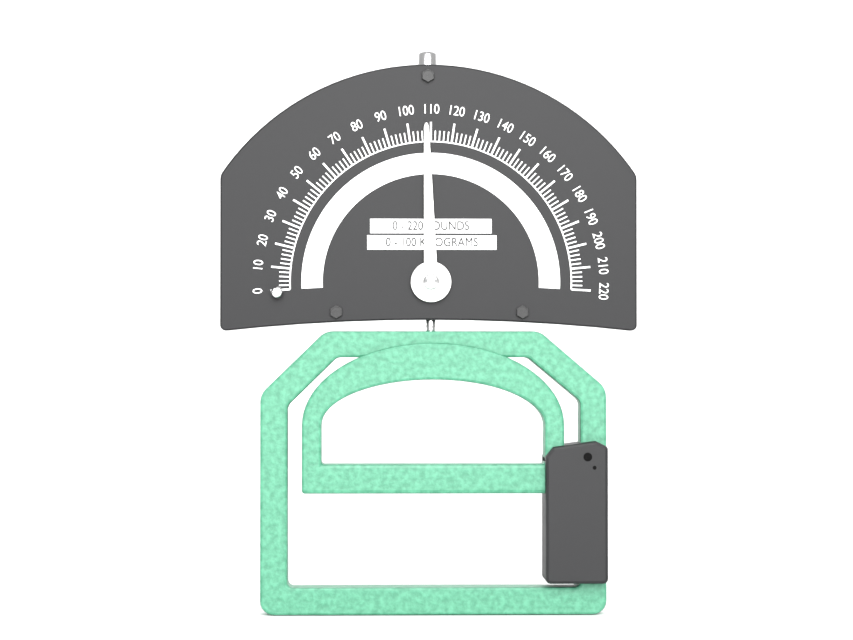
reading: 108 lb
